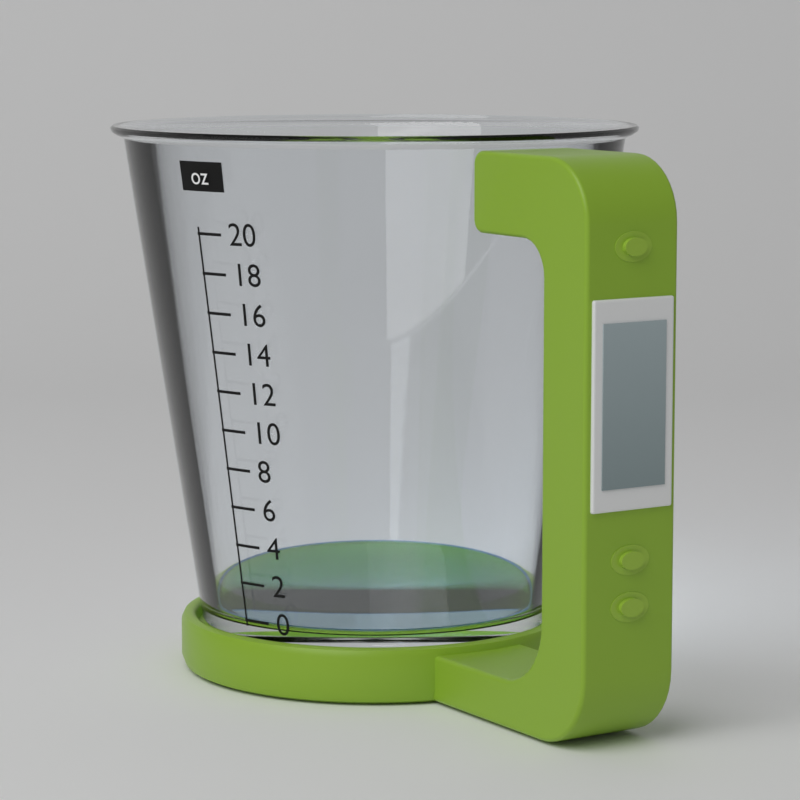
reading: 0 oz
